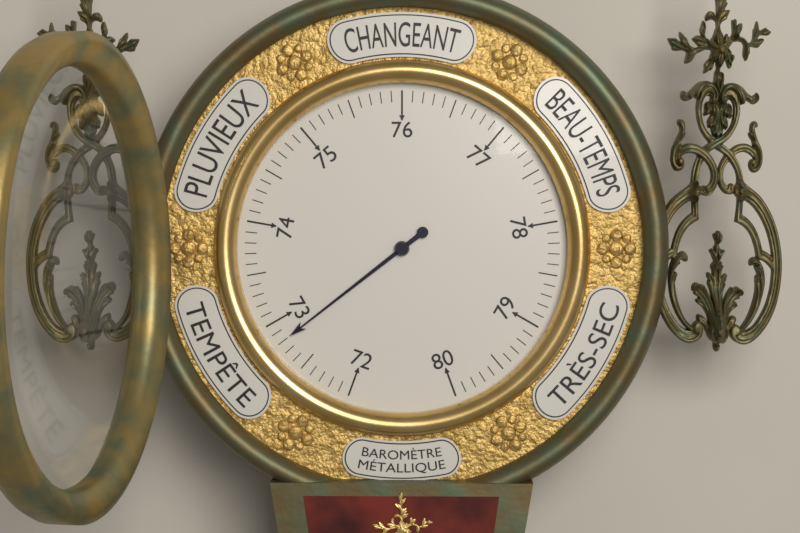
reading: 72.8 (no unit)
